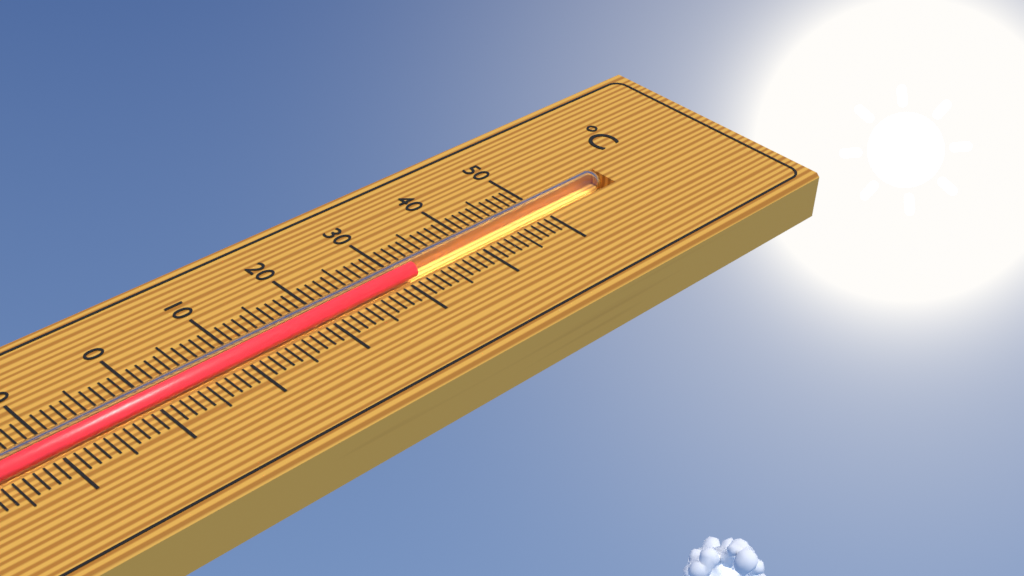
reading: 32 °C
